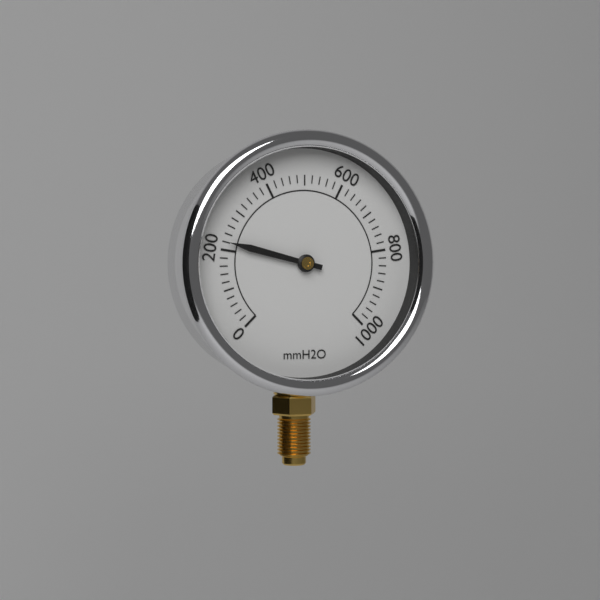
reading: 220 mmH2O
